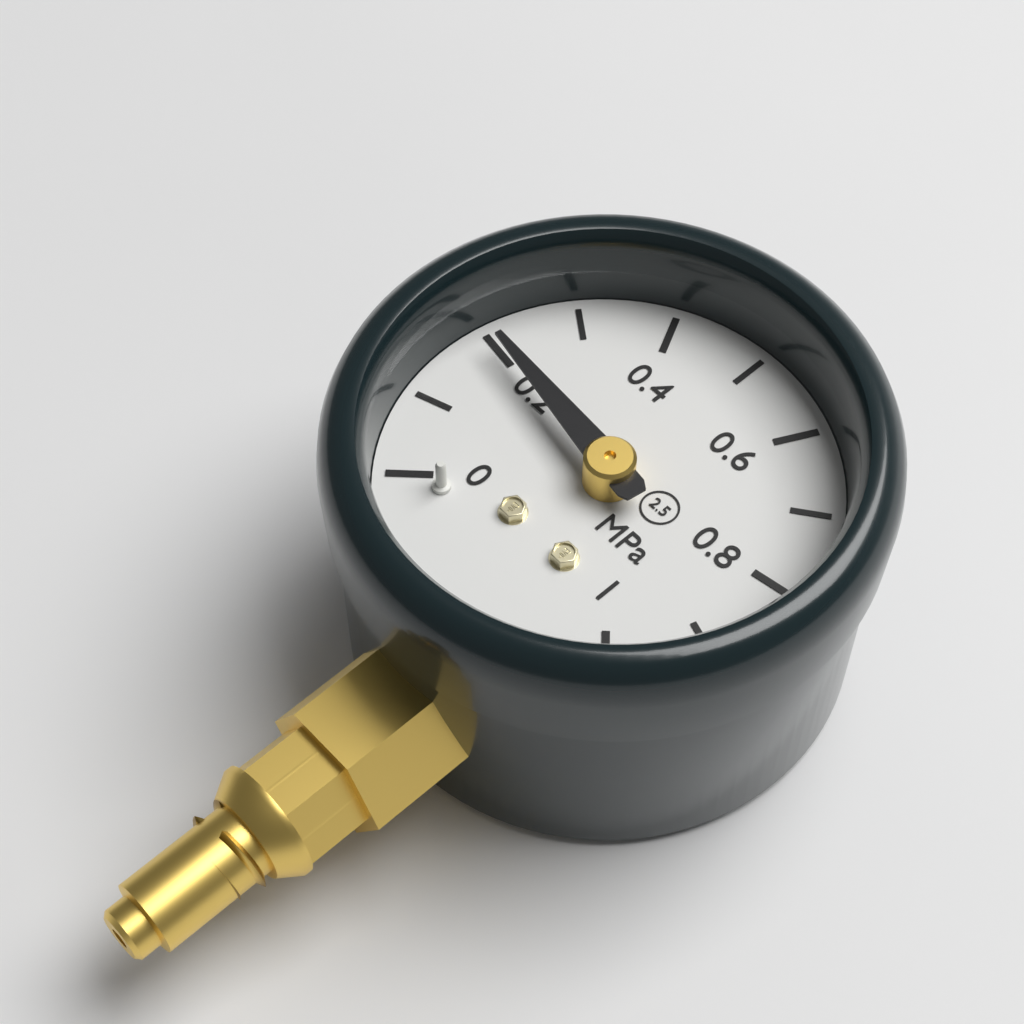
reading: 0.2 MPa
